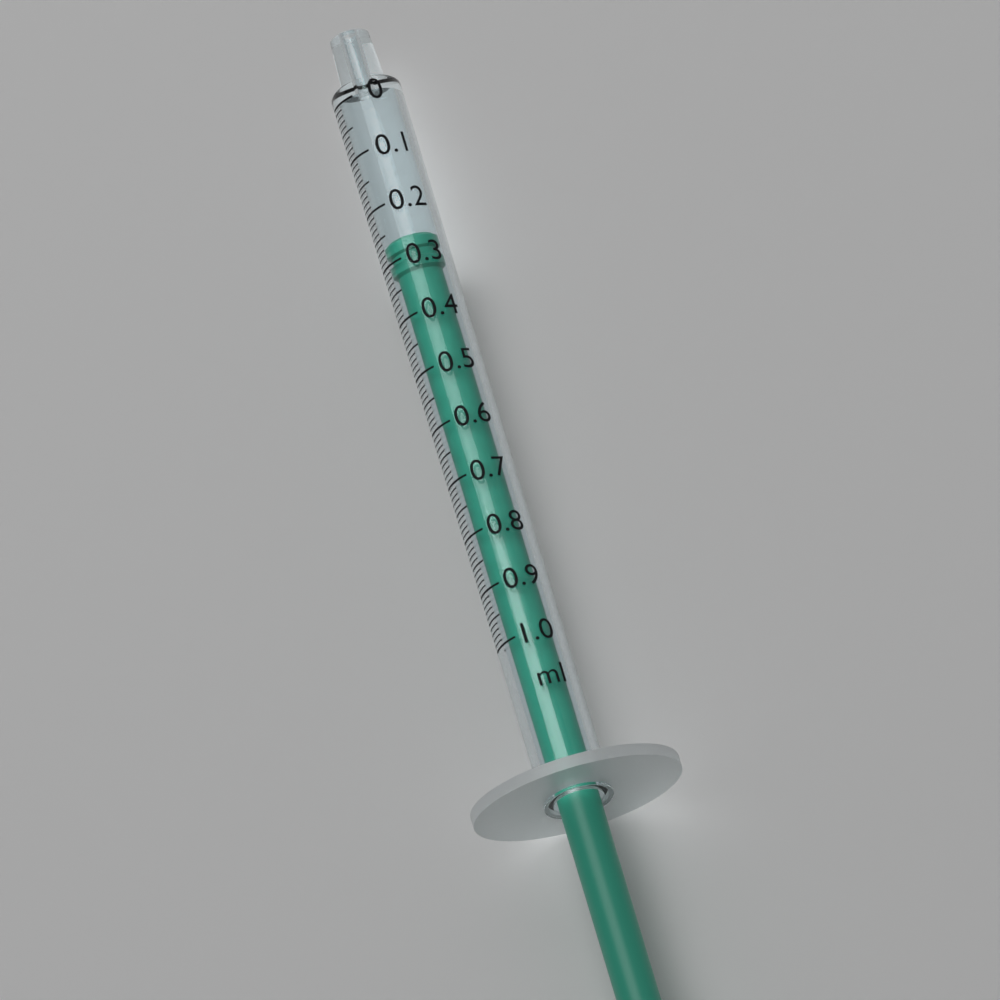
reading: 0.26 ml
